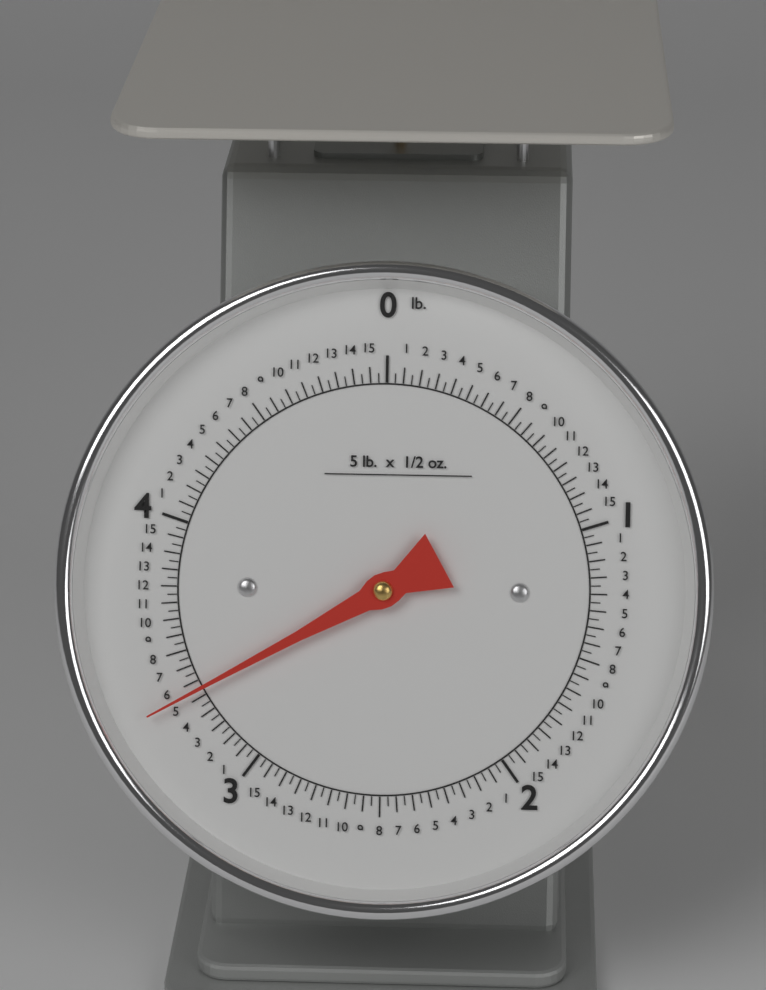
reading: 3.34375 lb
